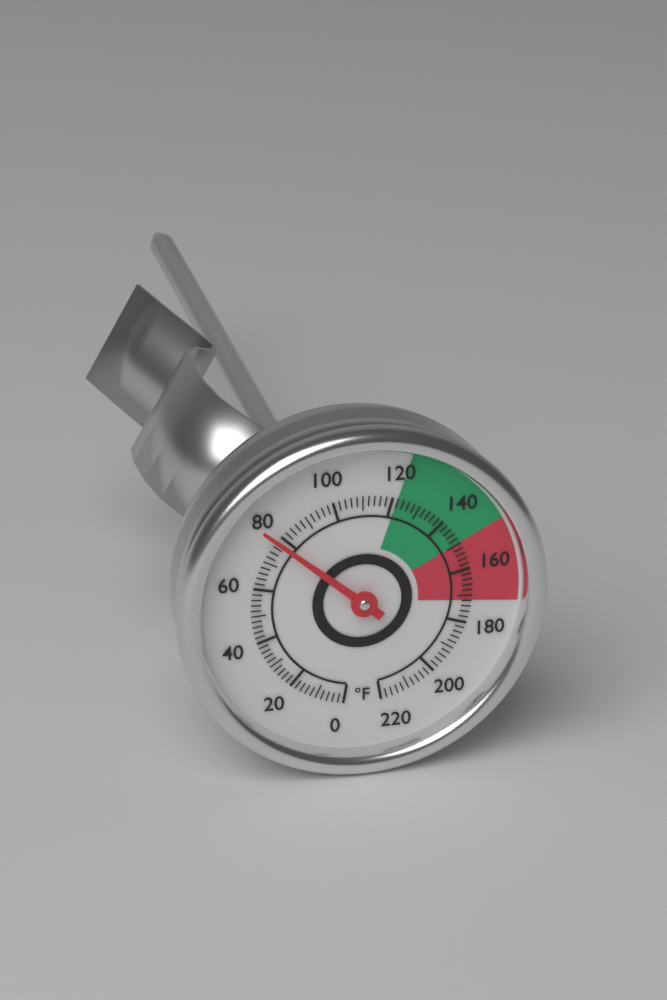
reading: 78 °F
